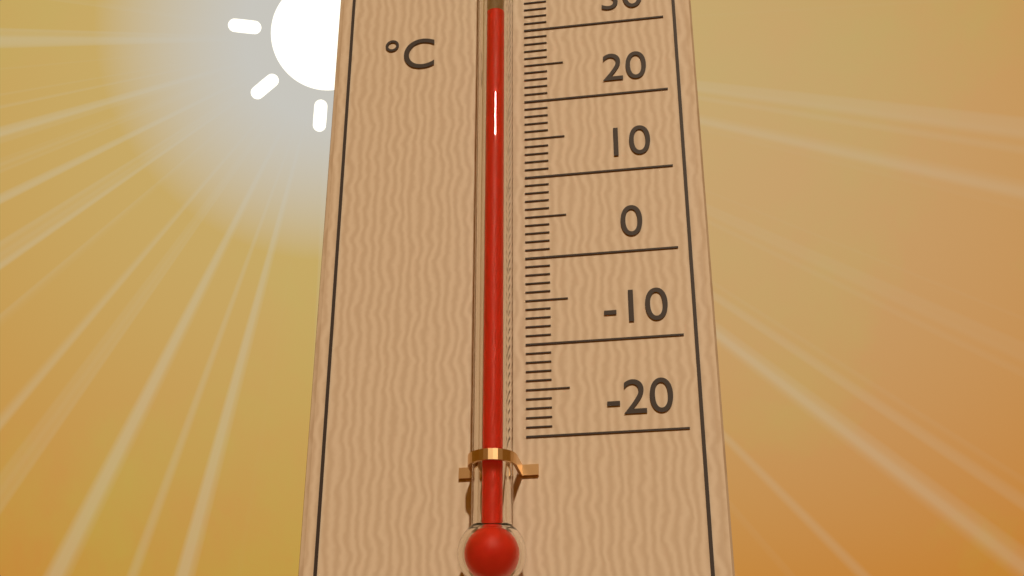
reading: 30 °C
